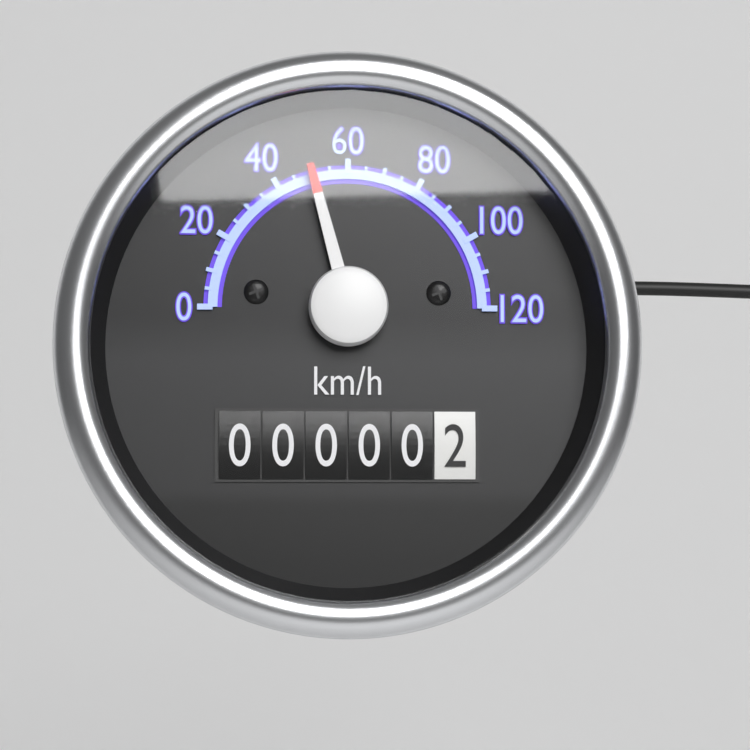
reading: 50 km/h
